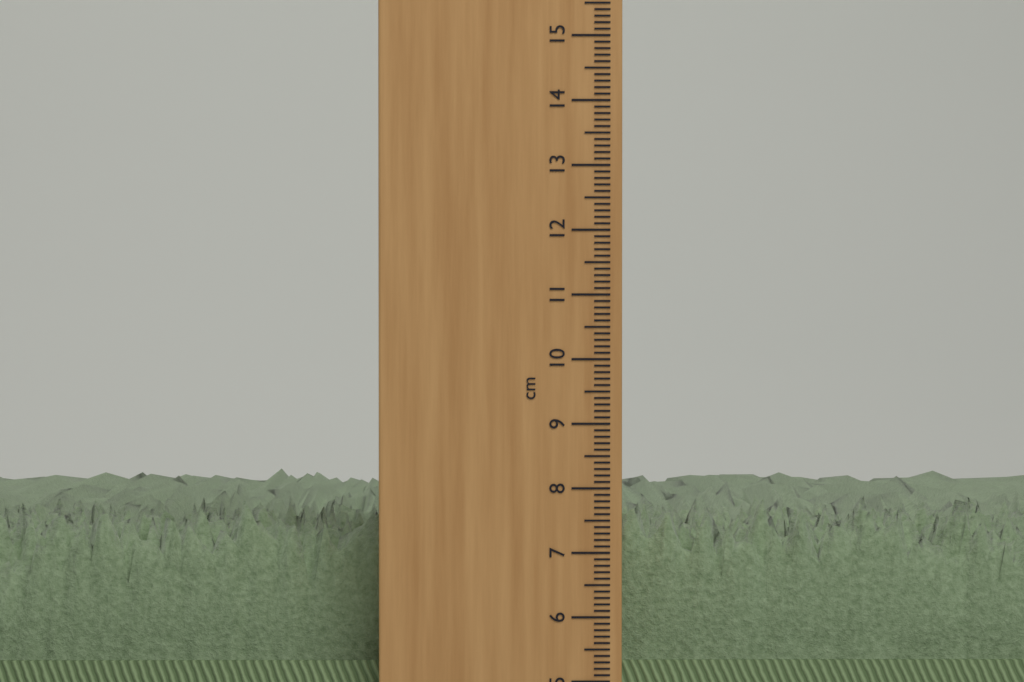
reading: 7.8 cm
